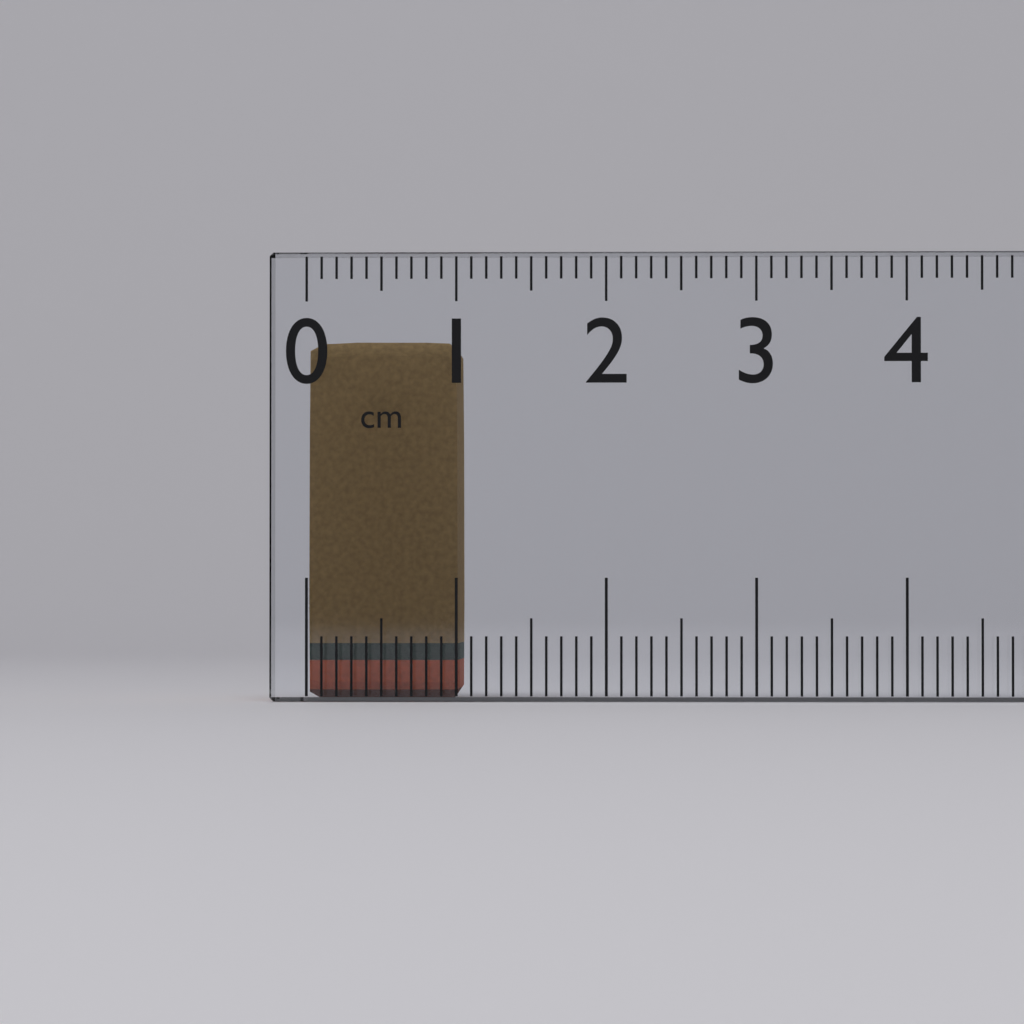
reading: 1.0 cm
